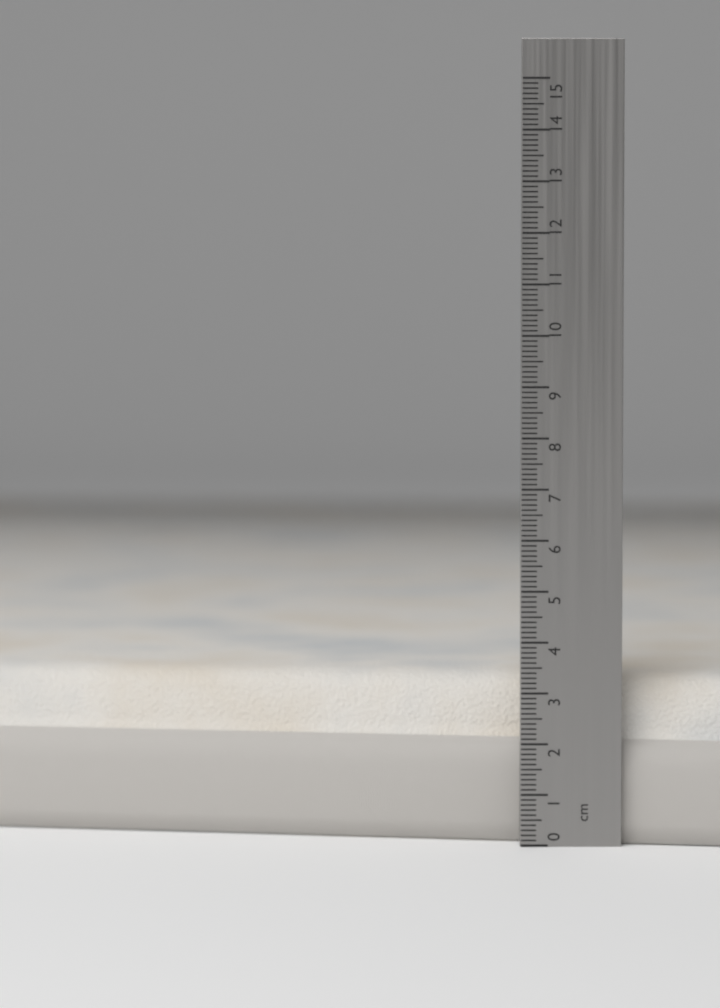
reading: 3.3 cm
